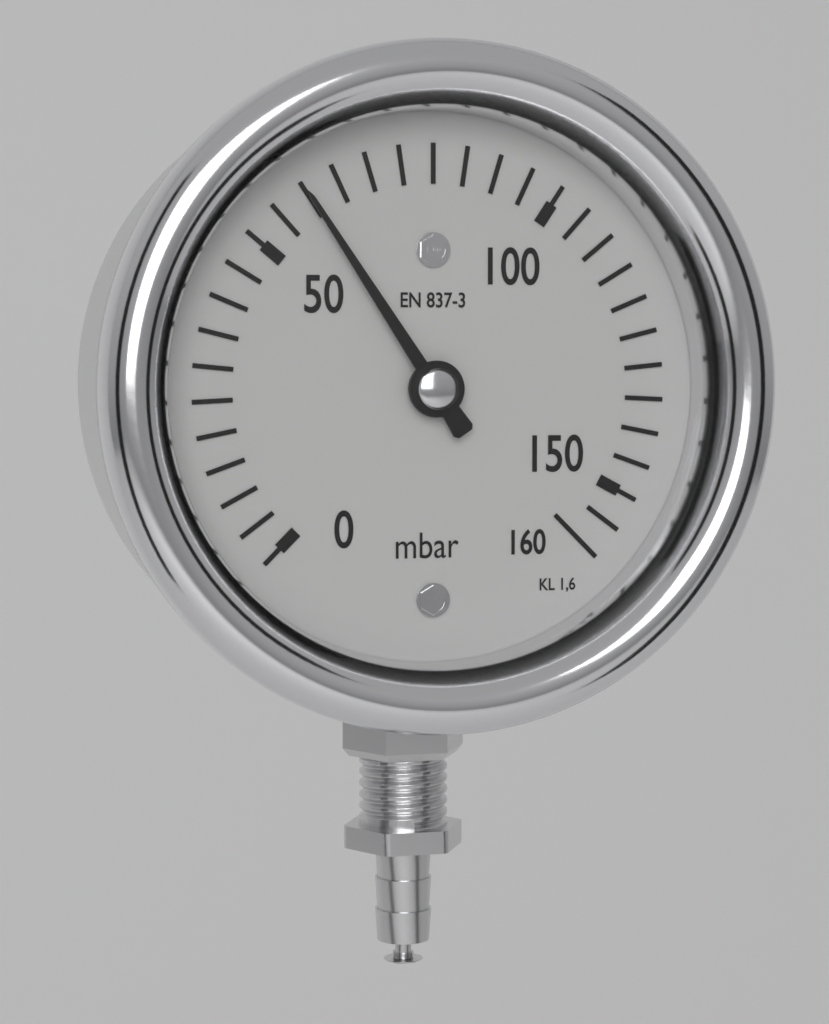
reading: 60 mbar
